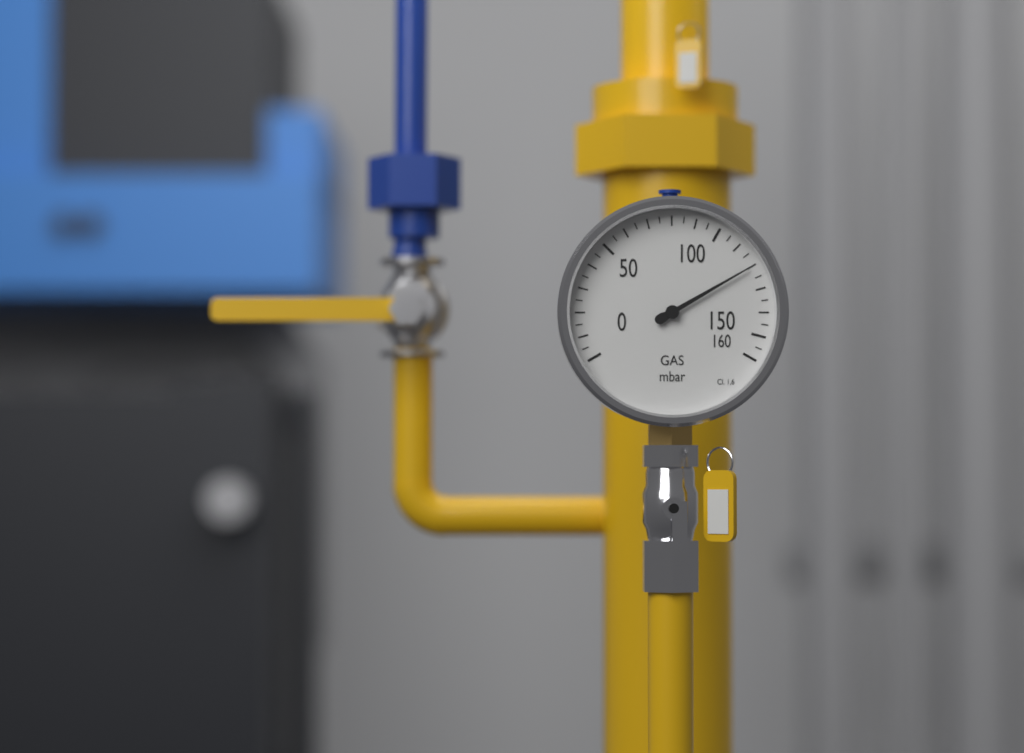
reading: 120 mbar
